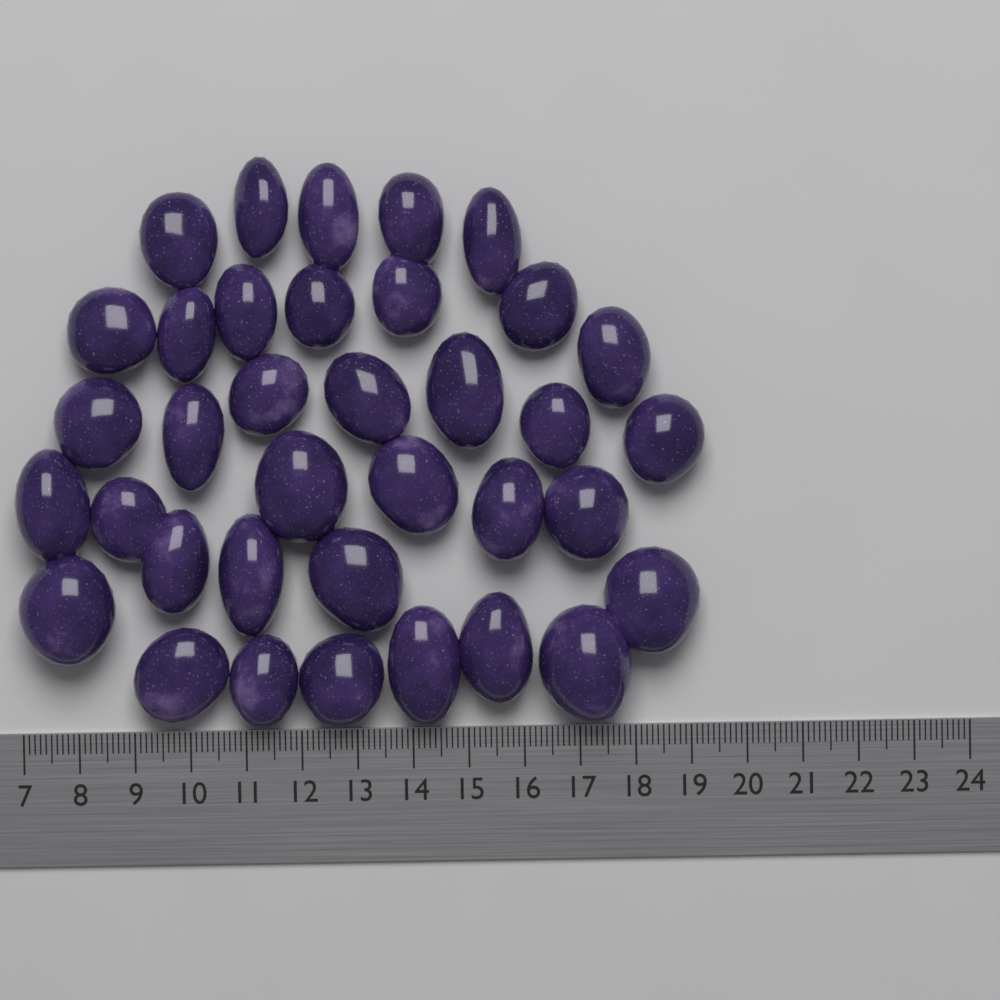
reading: 19.3 (no unit)
